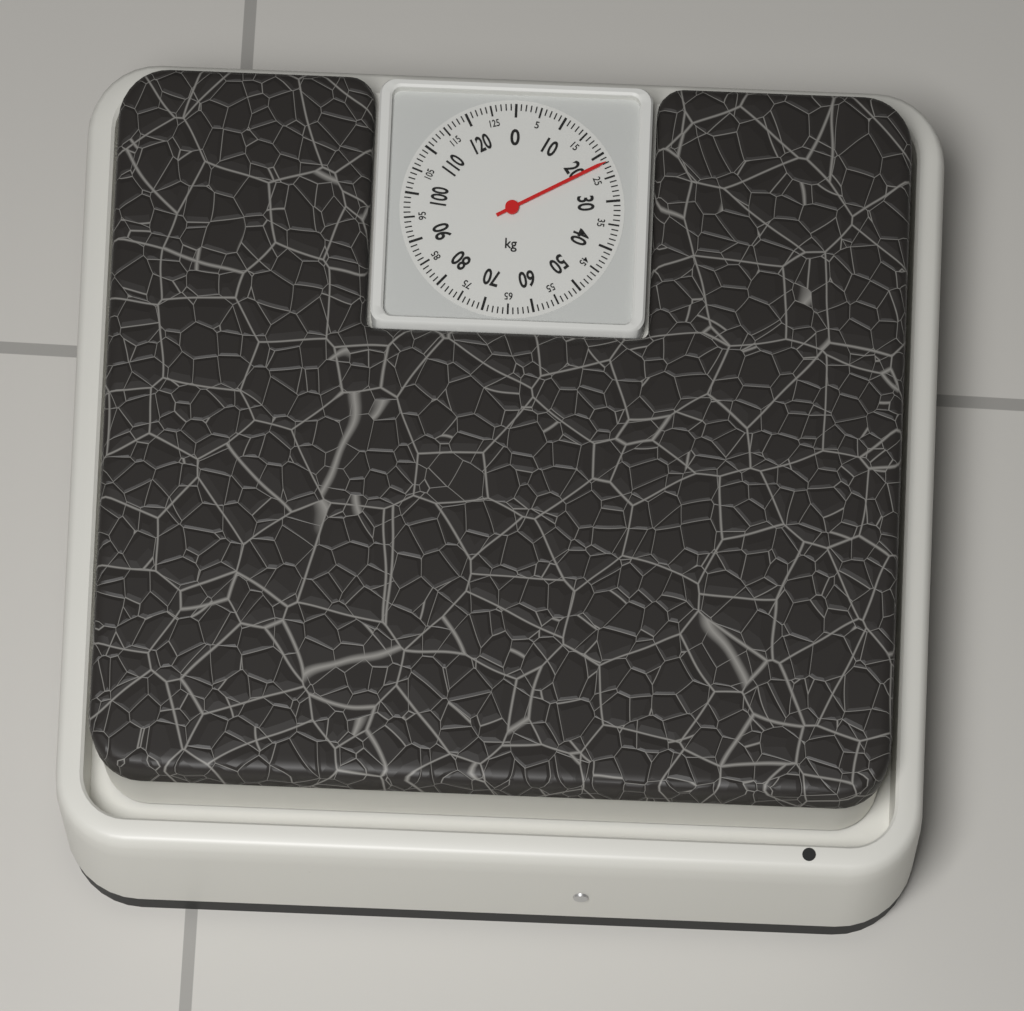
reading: 22 kg
